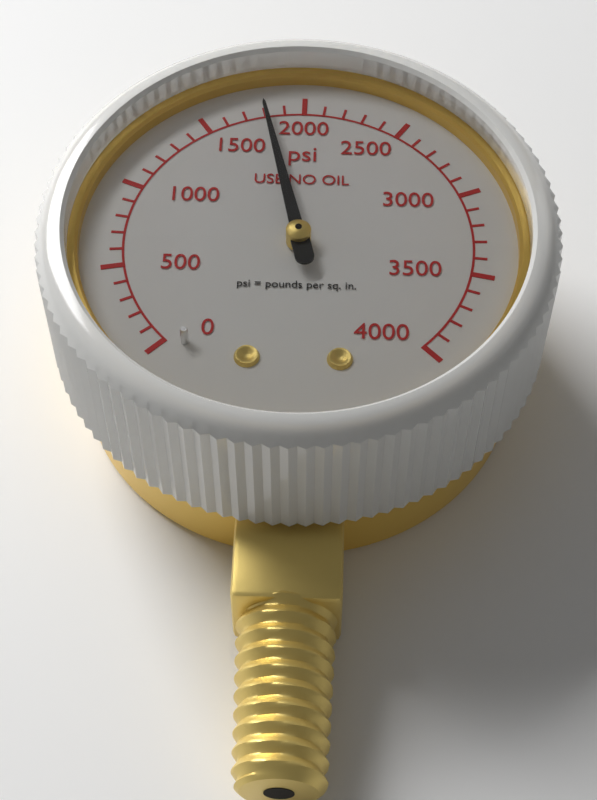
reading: 1800 psi
